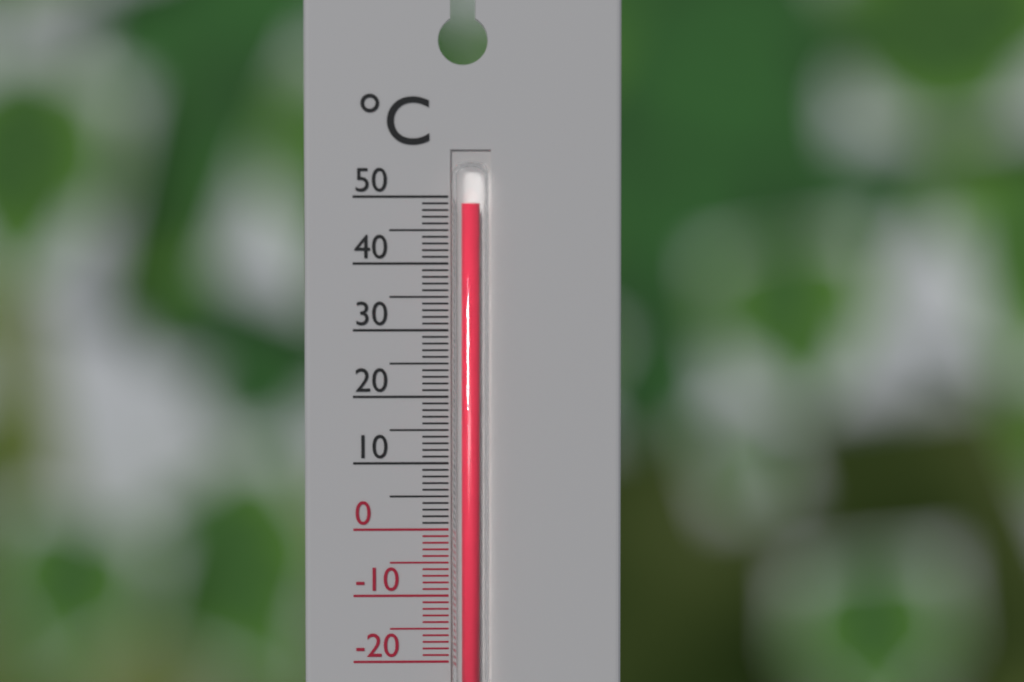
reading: 49 °C
